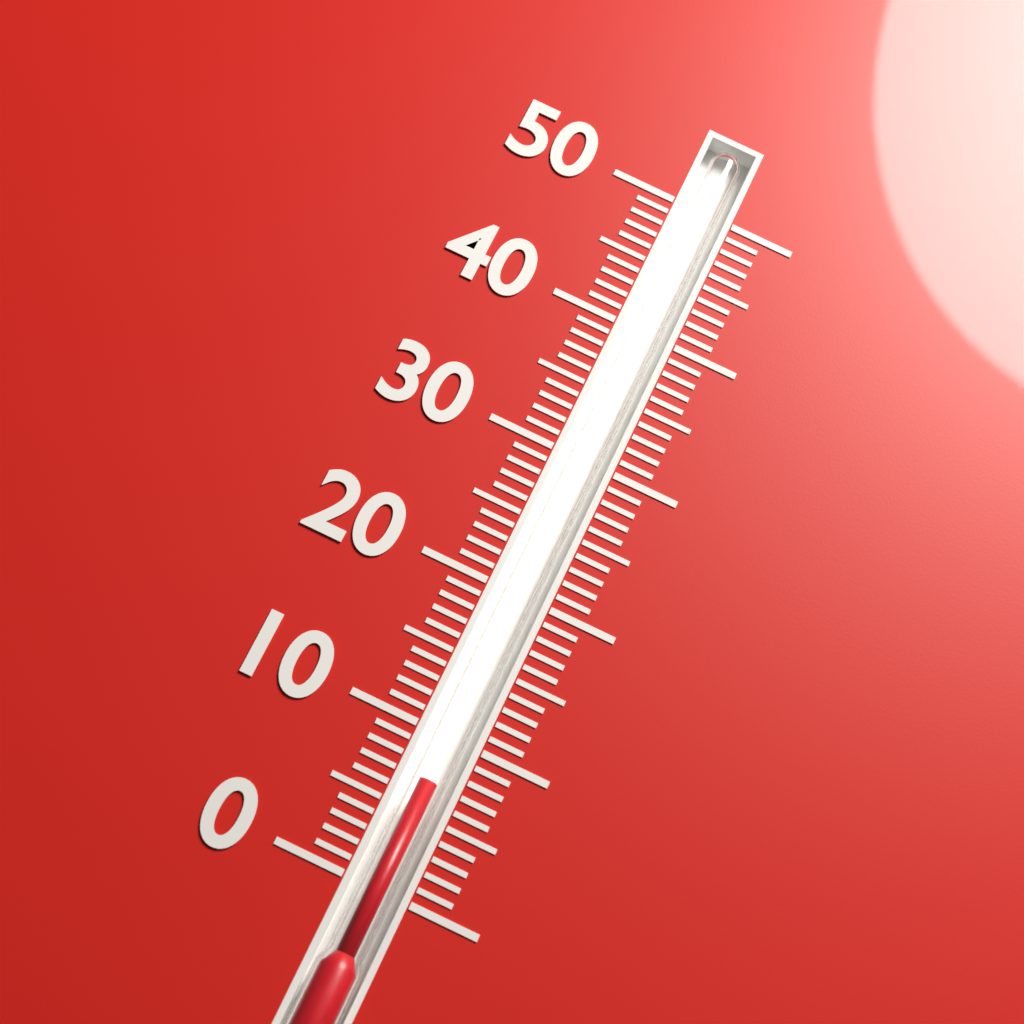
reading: 7 (no unit)
